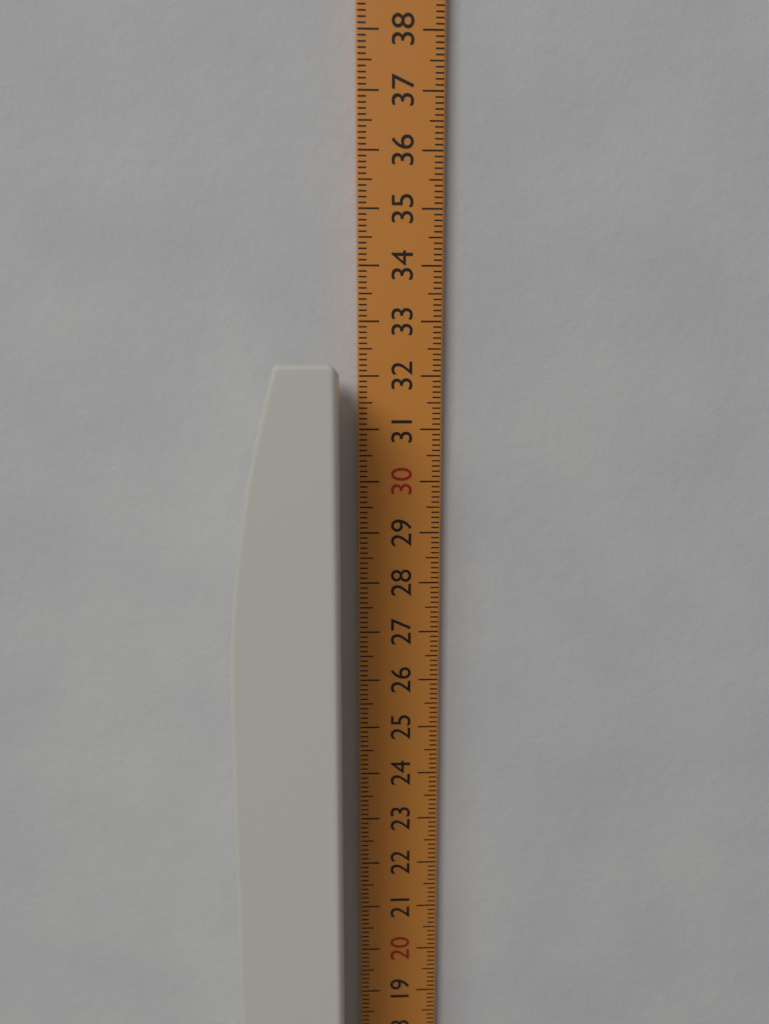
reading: 32.1 cm
